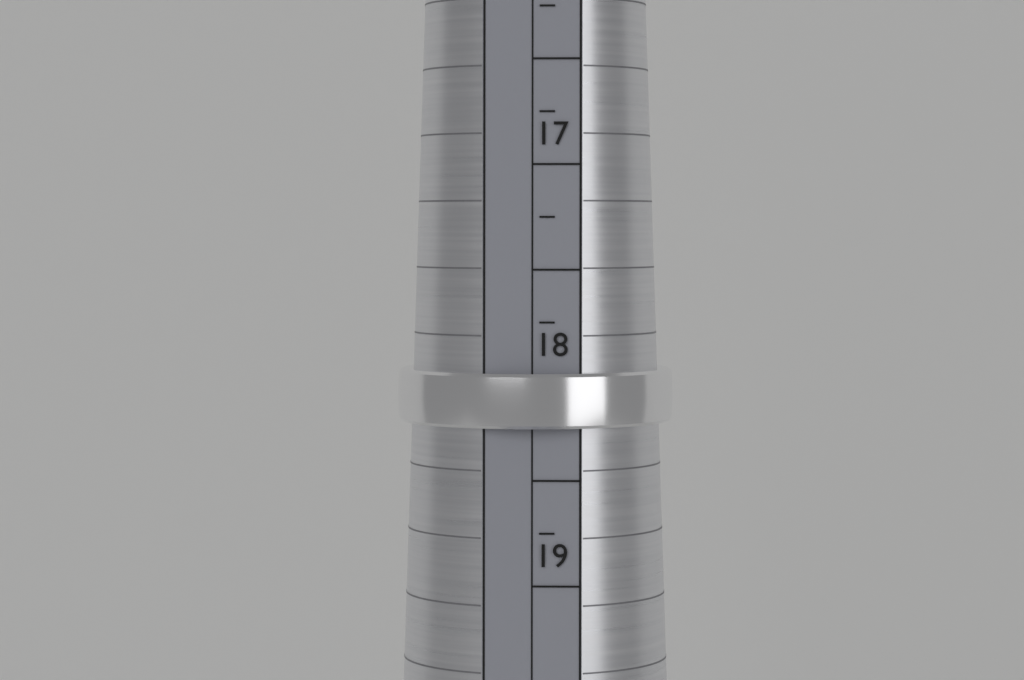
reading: 18.25 mm
